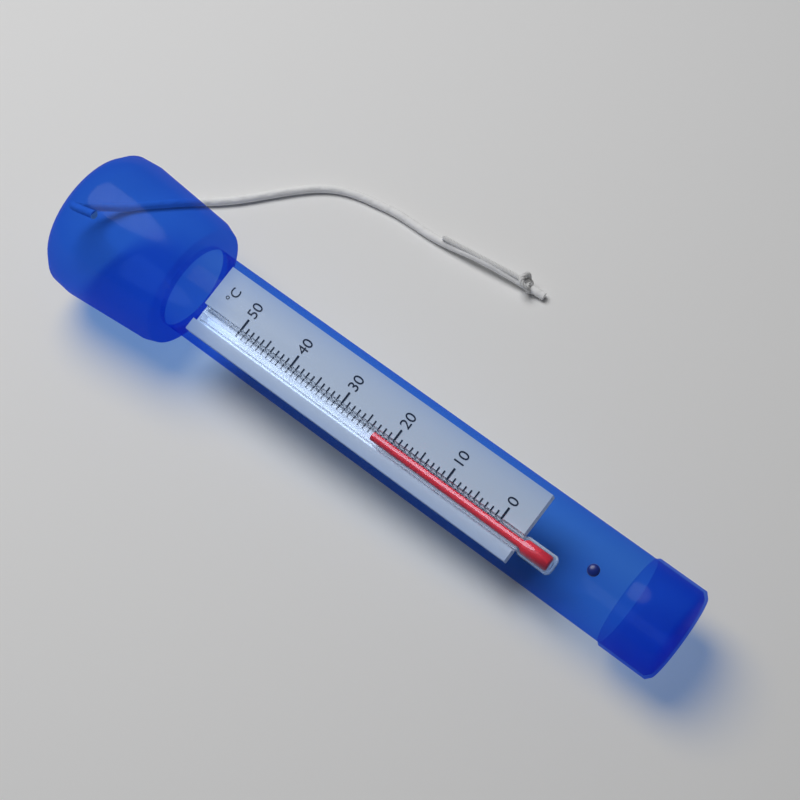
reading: 23 °C
